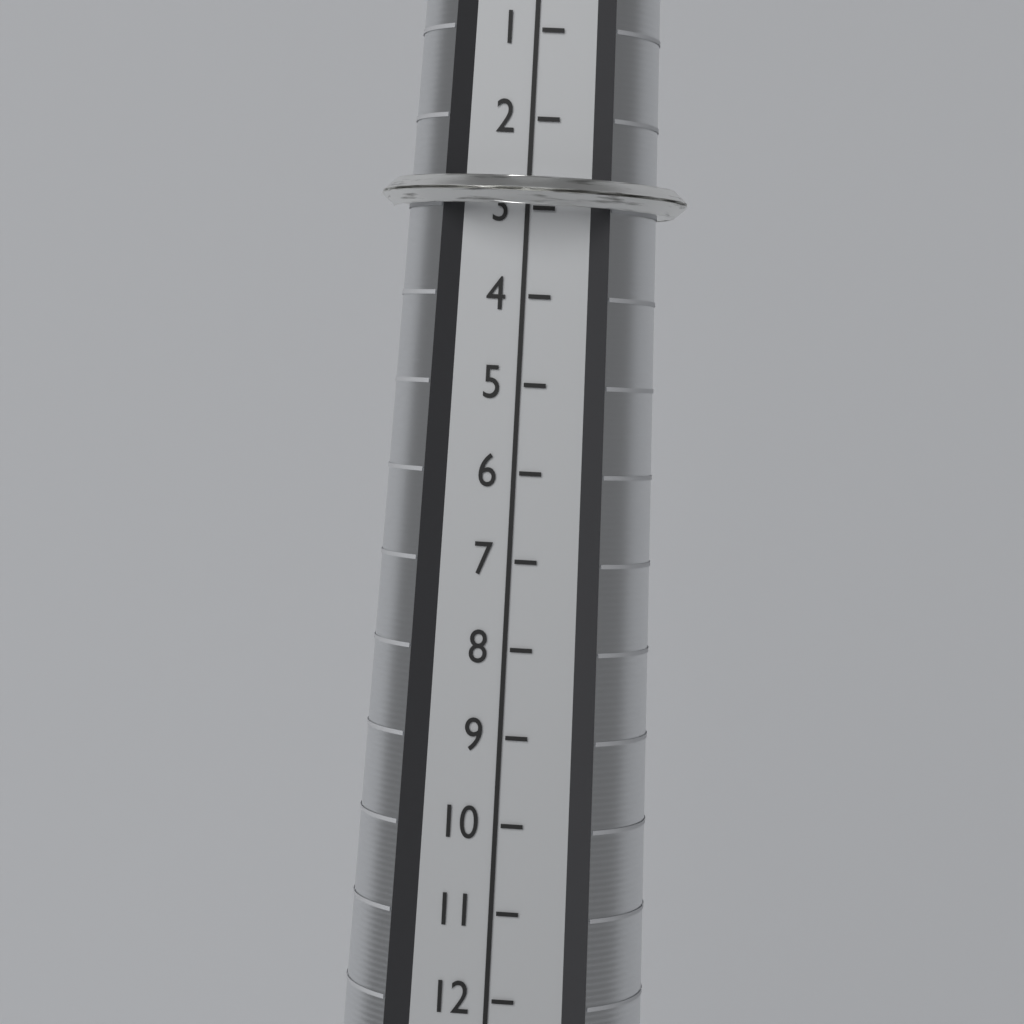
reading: 3 (no unit)
